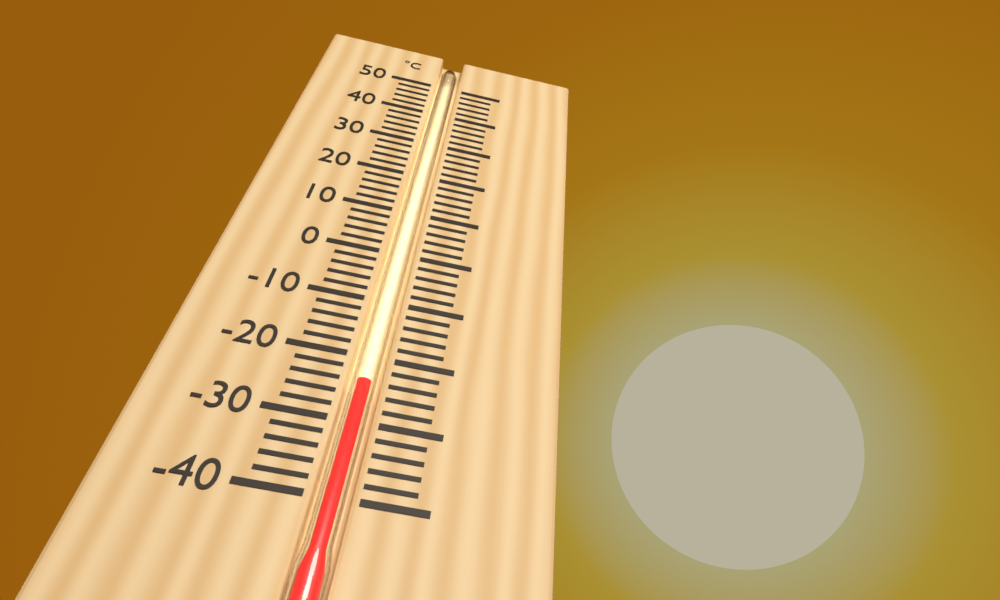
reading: -24 °C
